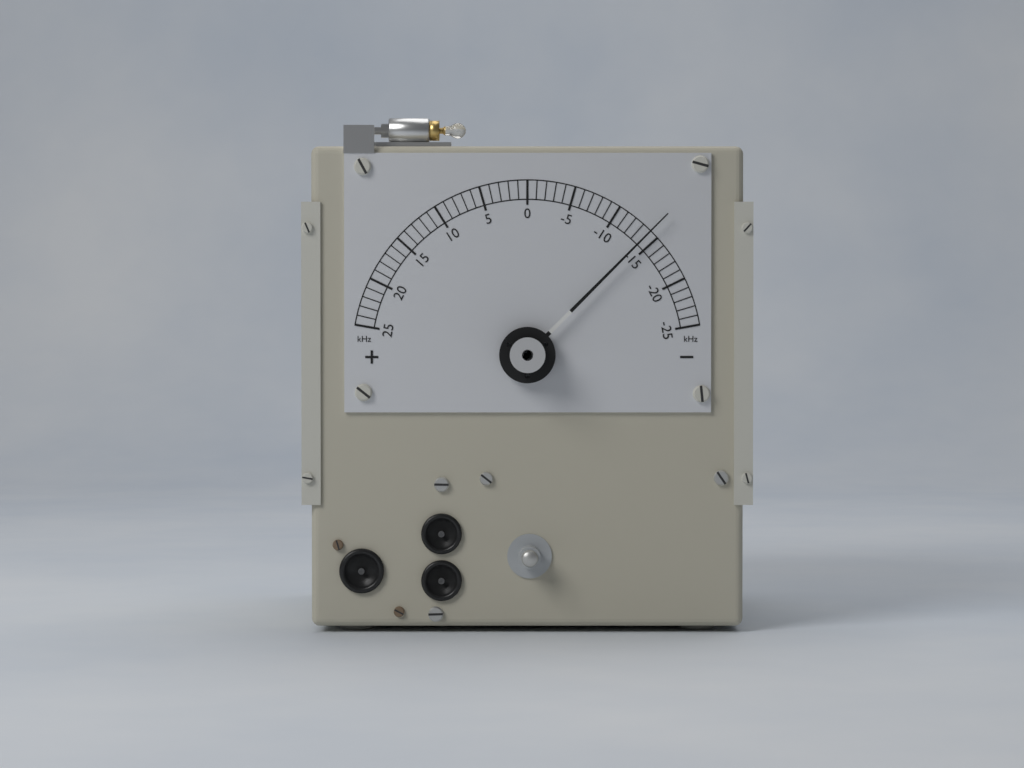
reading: -14 kHz
